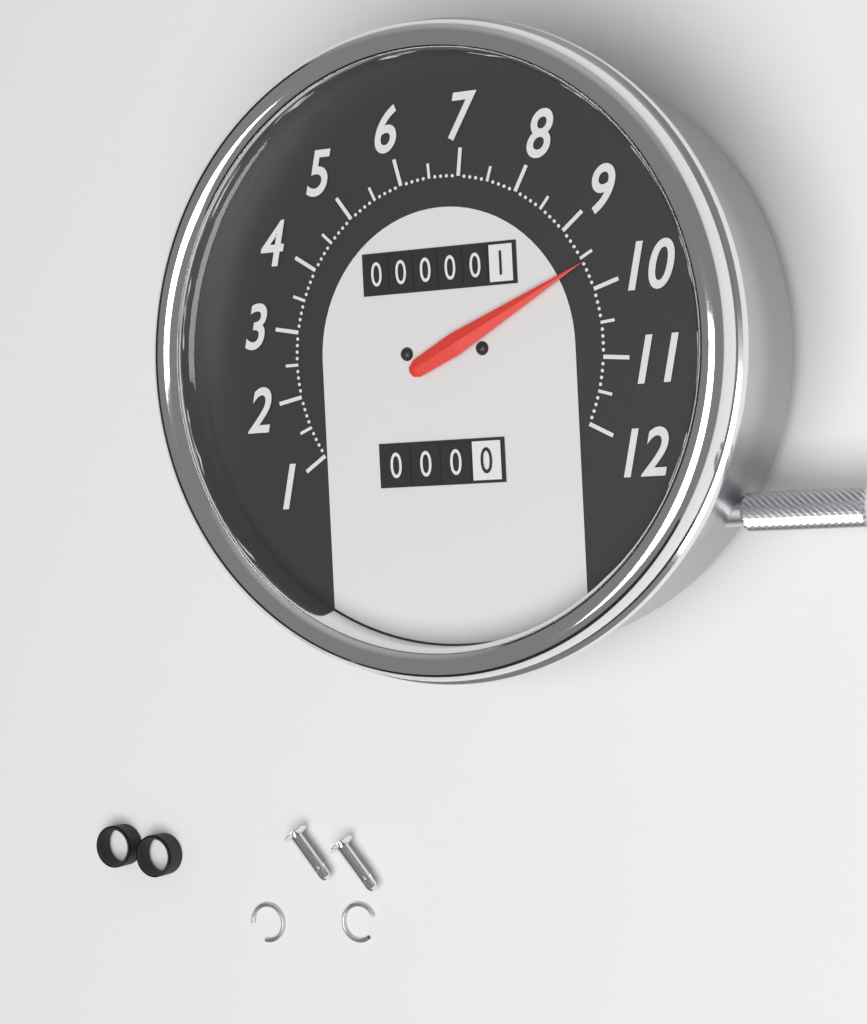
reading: 9.6 (no unit)
